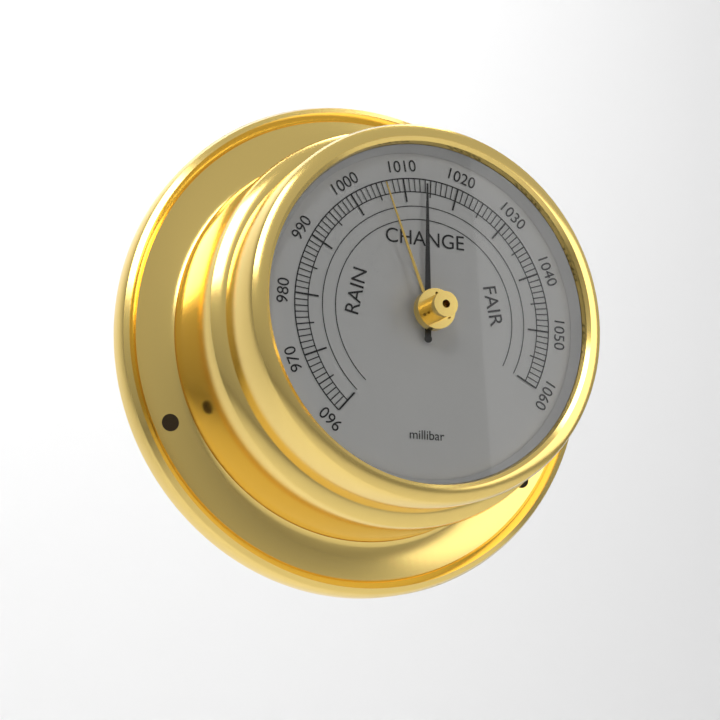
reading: 1014 millibar
